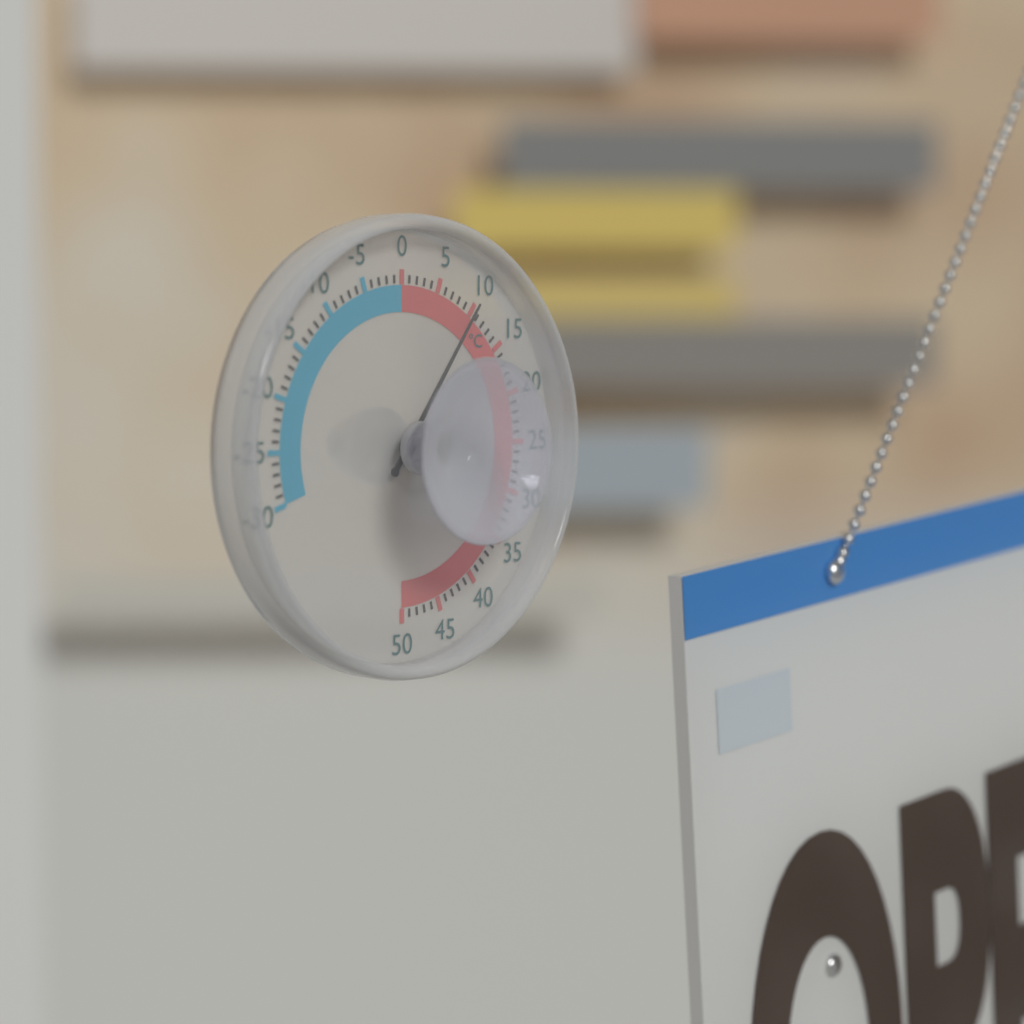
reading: 10 °C
